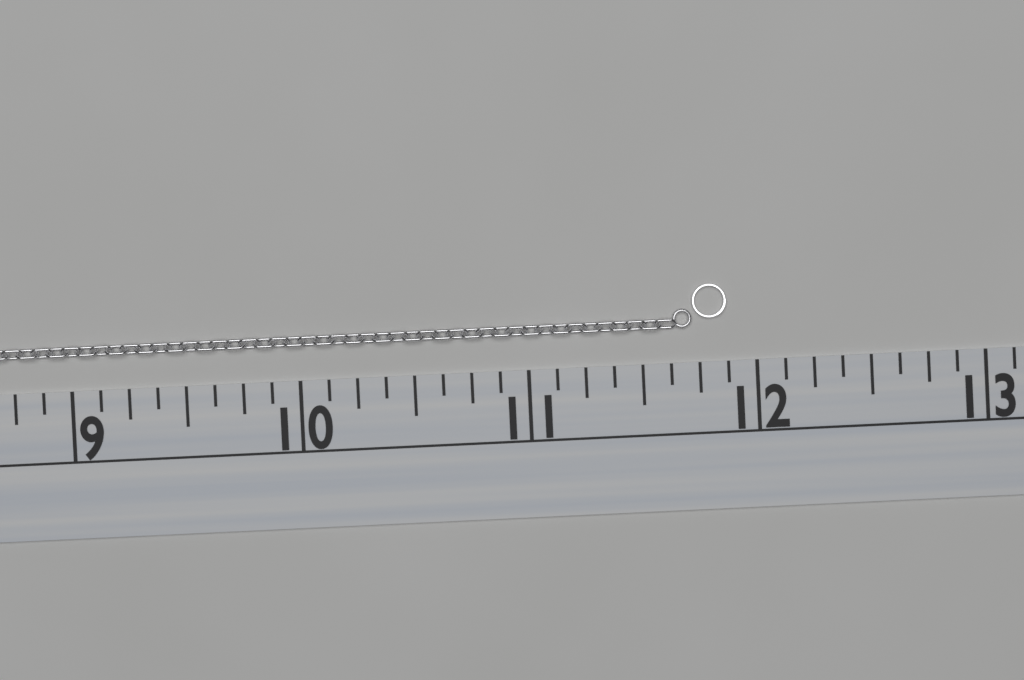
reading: 11.875 (no unit)
